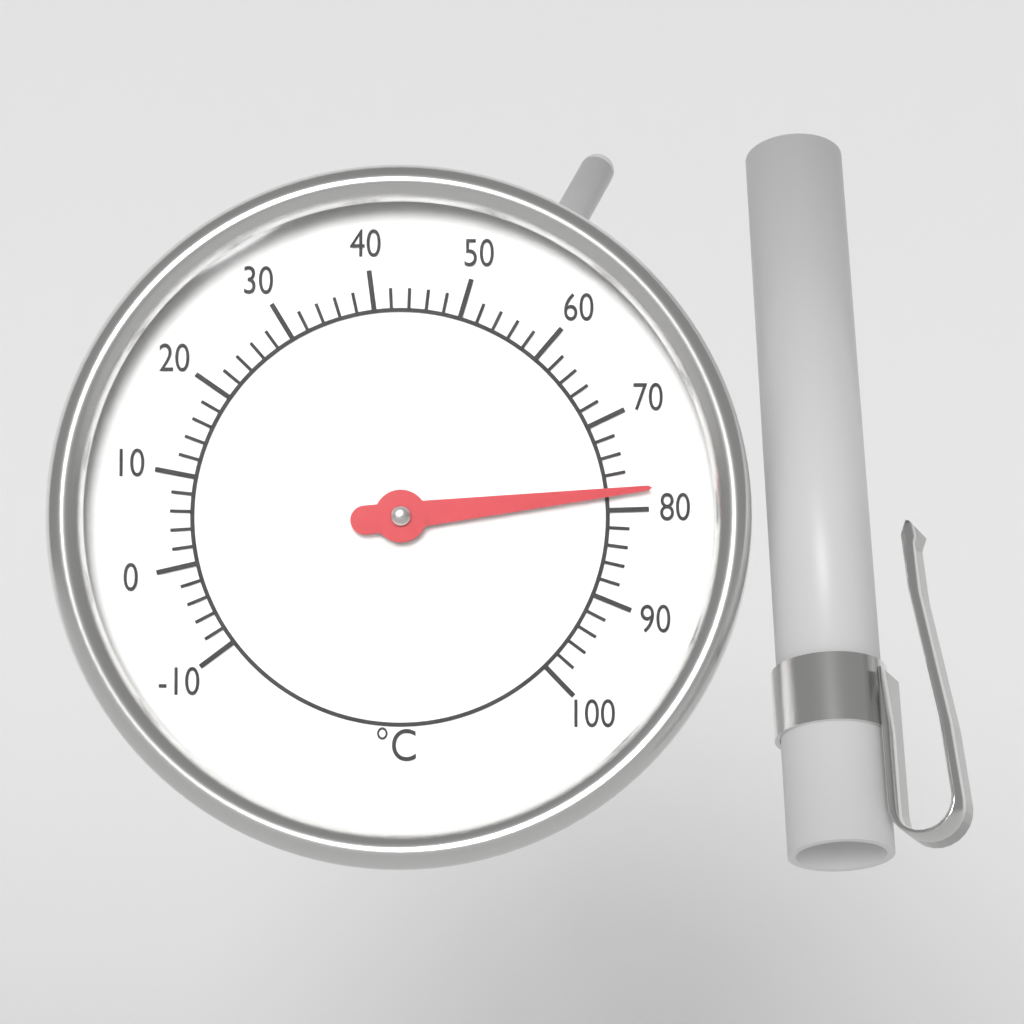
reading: 78 °C
